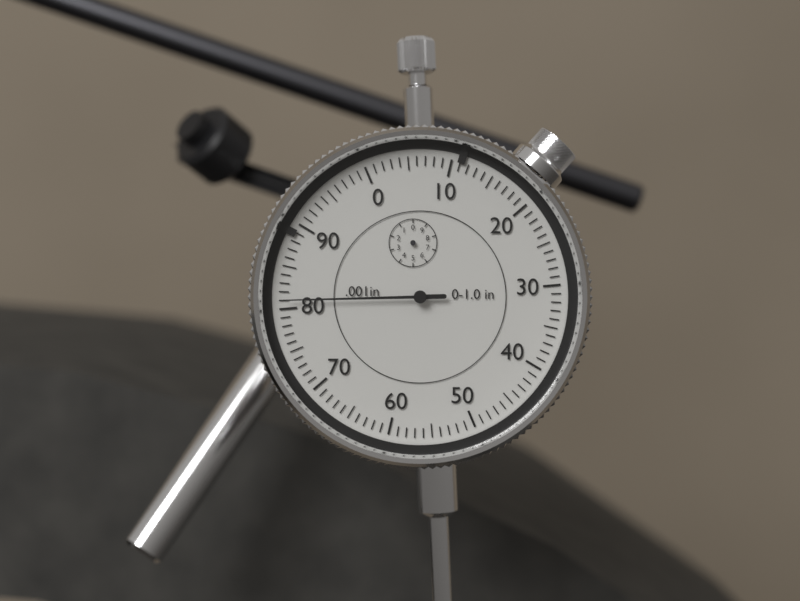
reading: 0.081 in
